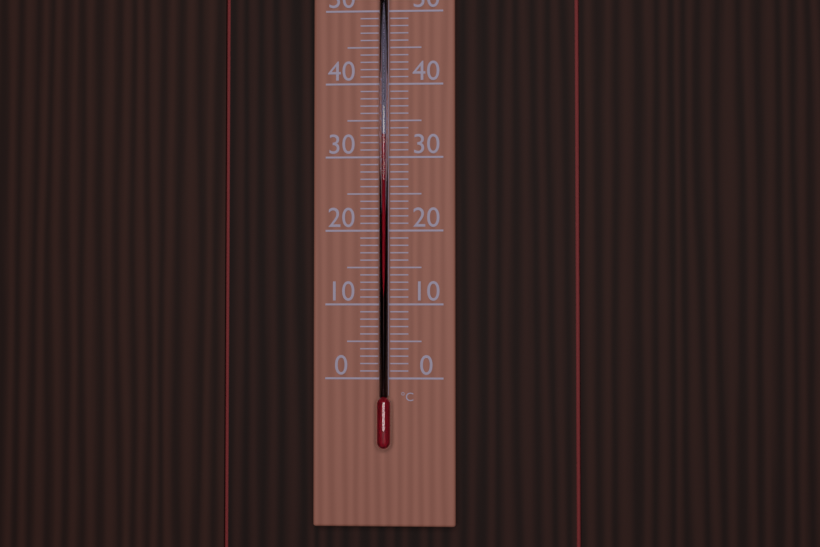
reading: 33 °C
